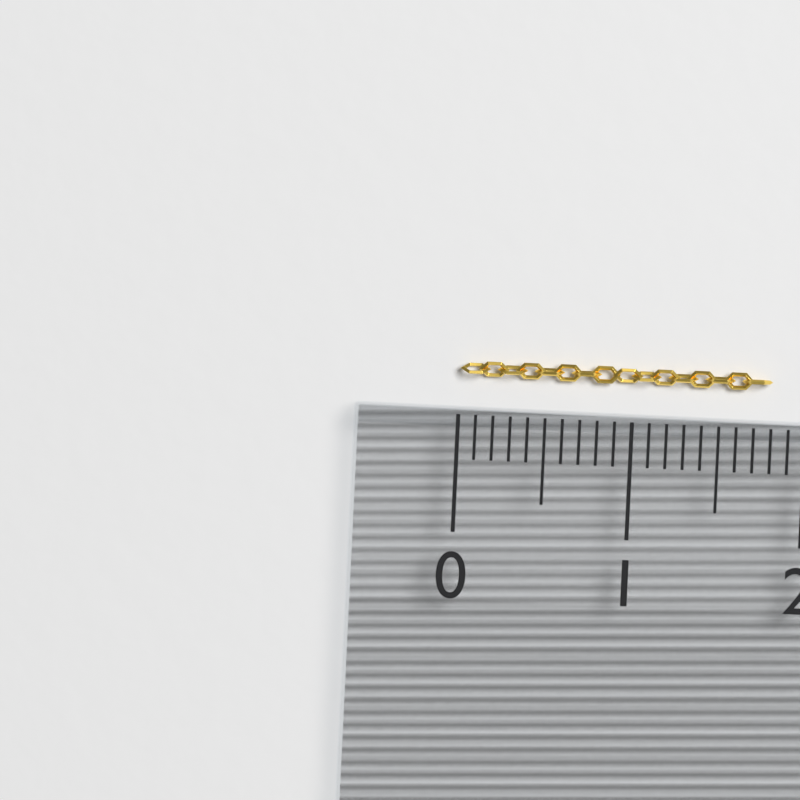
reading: 1.8 (no unit)
